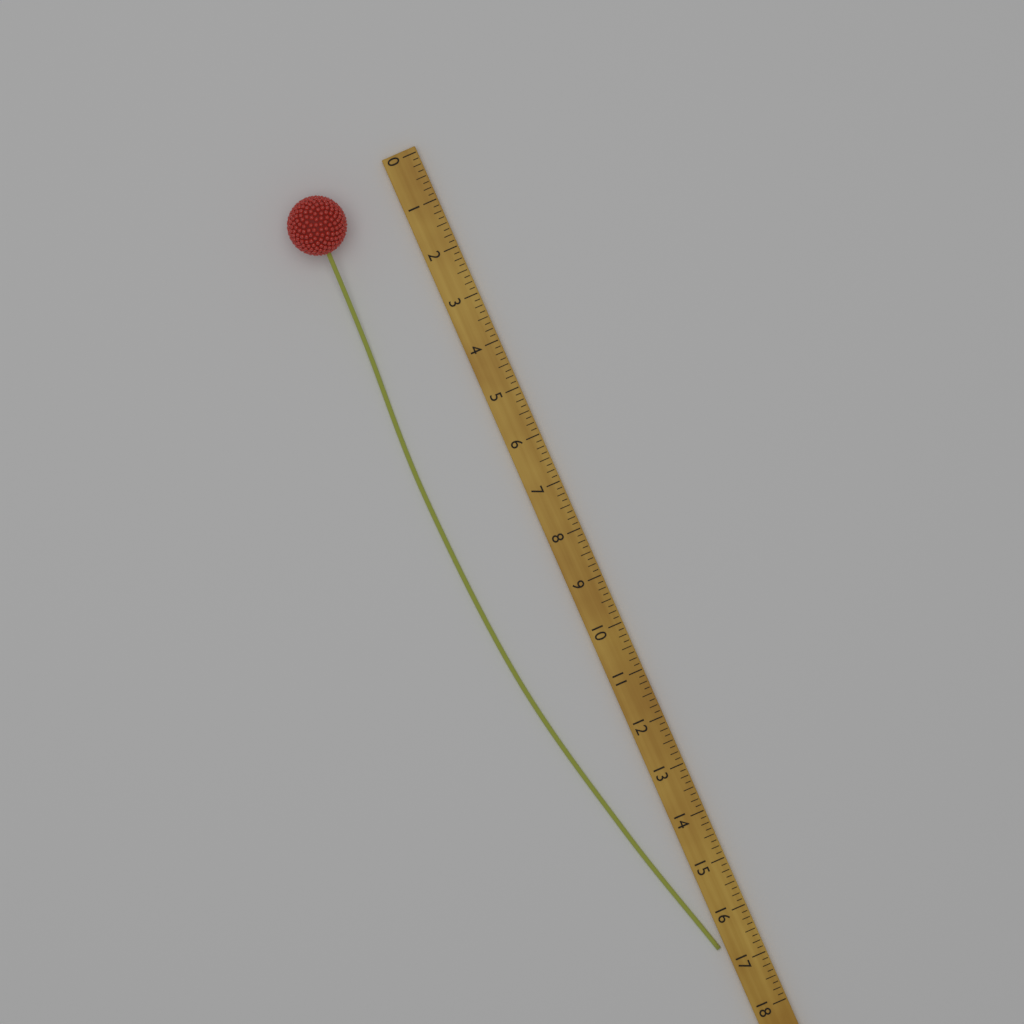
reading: 16.625 (no unit)
